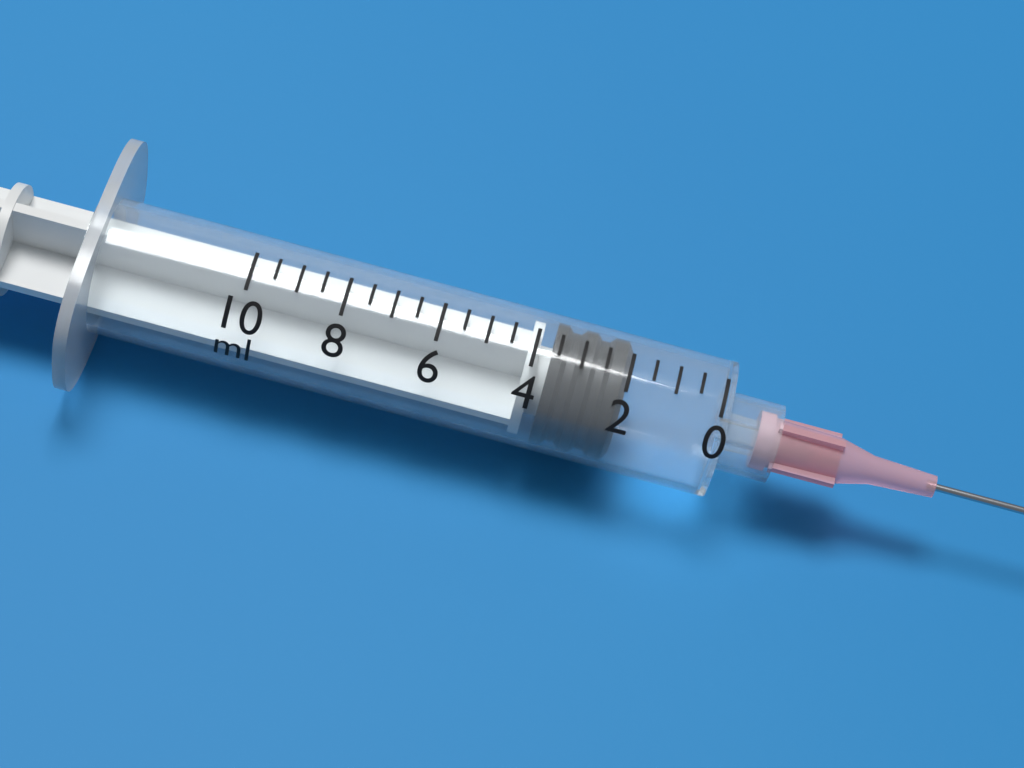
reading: 2.0 ml
